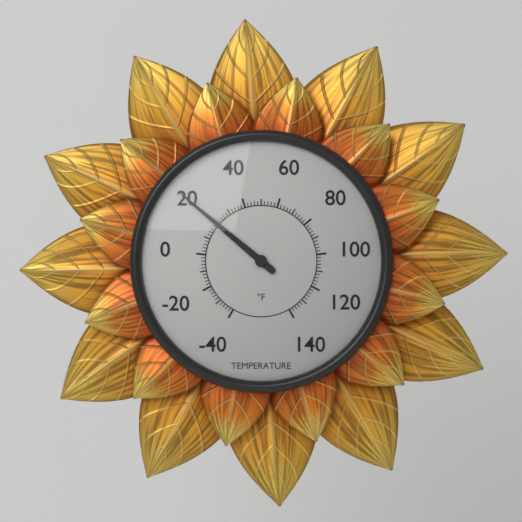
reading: 20 °F
